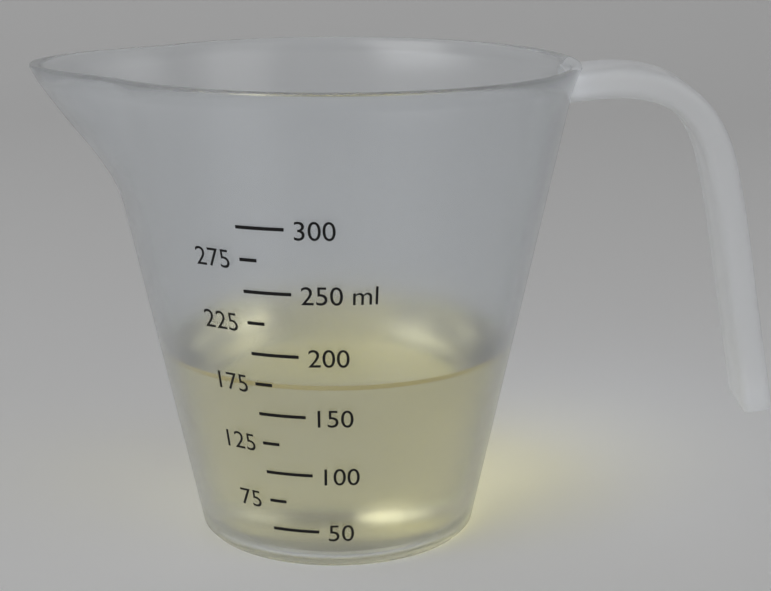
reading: 175 ml
